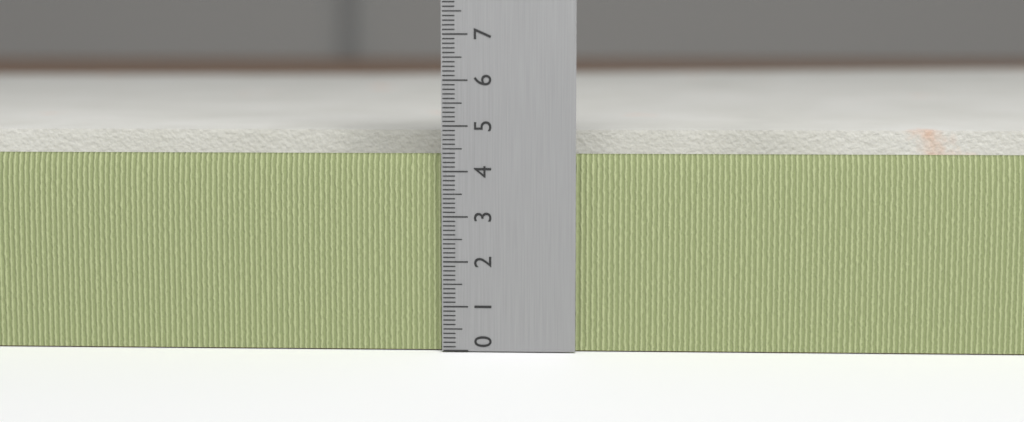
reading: 4.7 (no unit)
